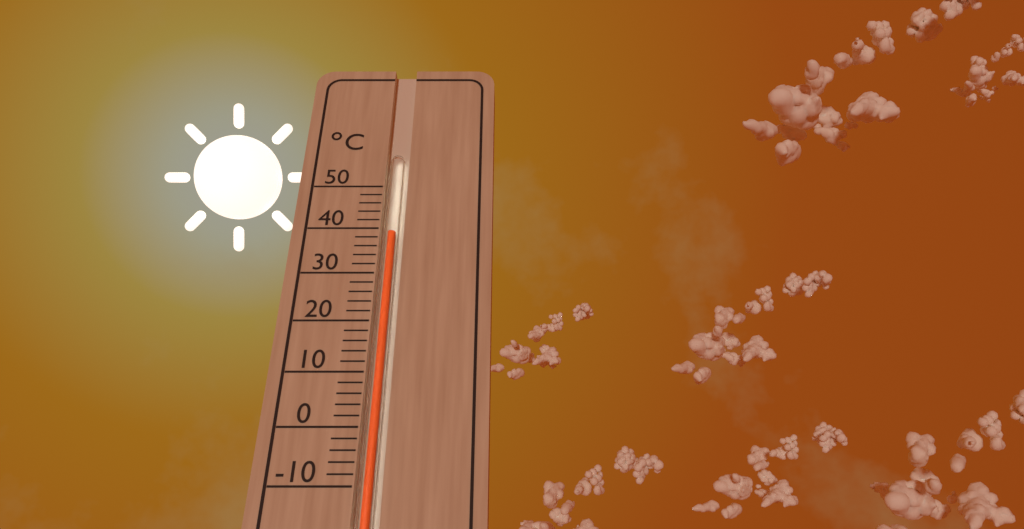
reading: 39 °C
